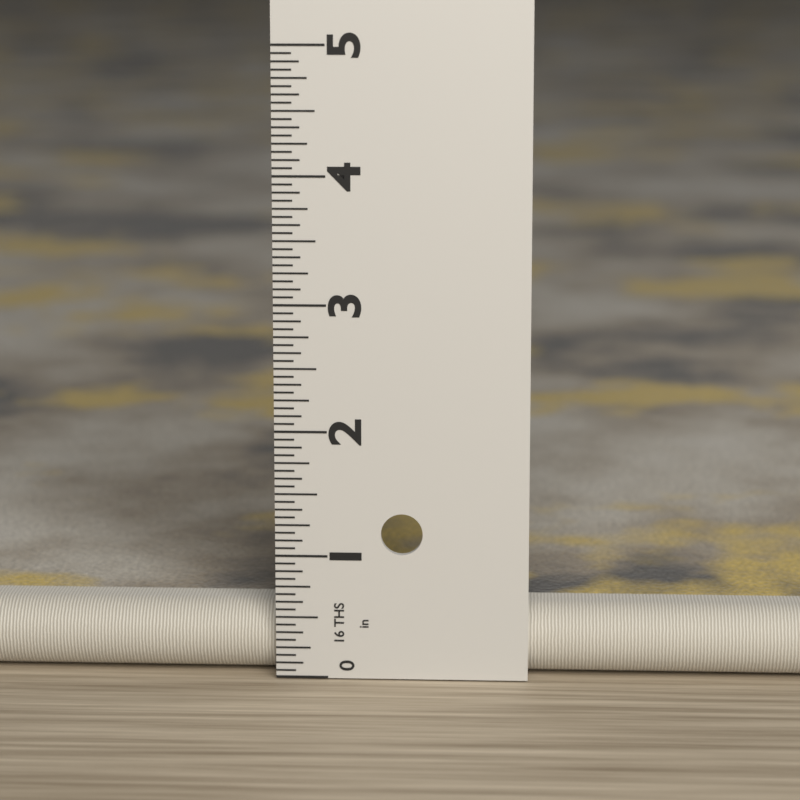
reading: 0.5625 in
